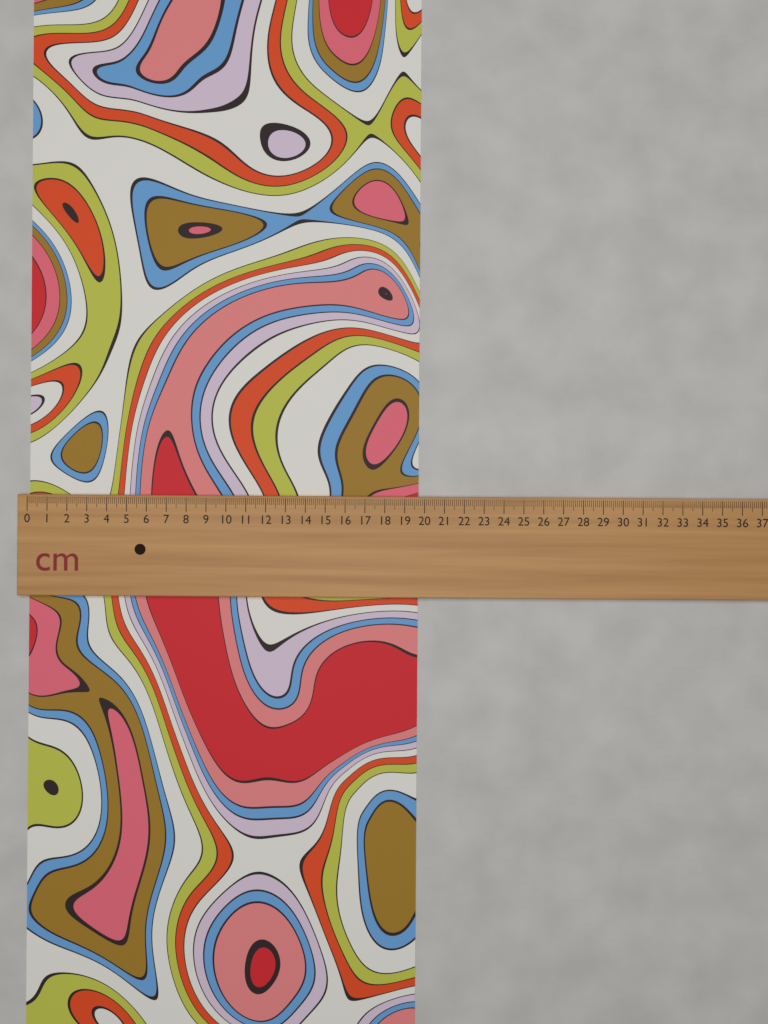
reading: 19.7 cm
